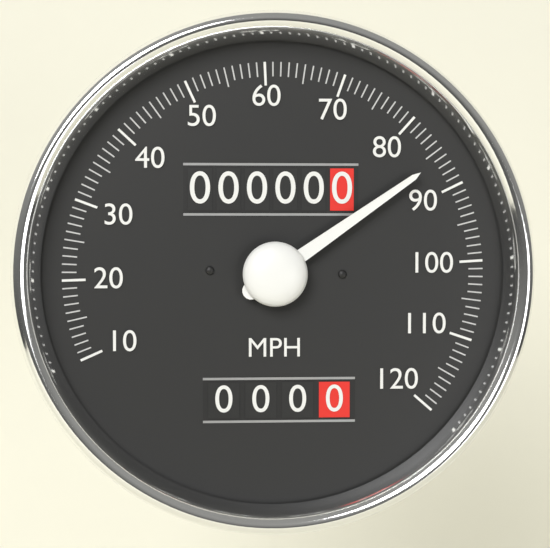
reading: 86 MPH
